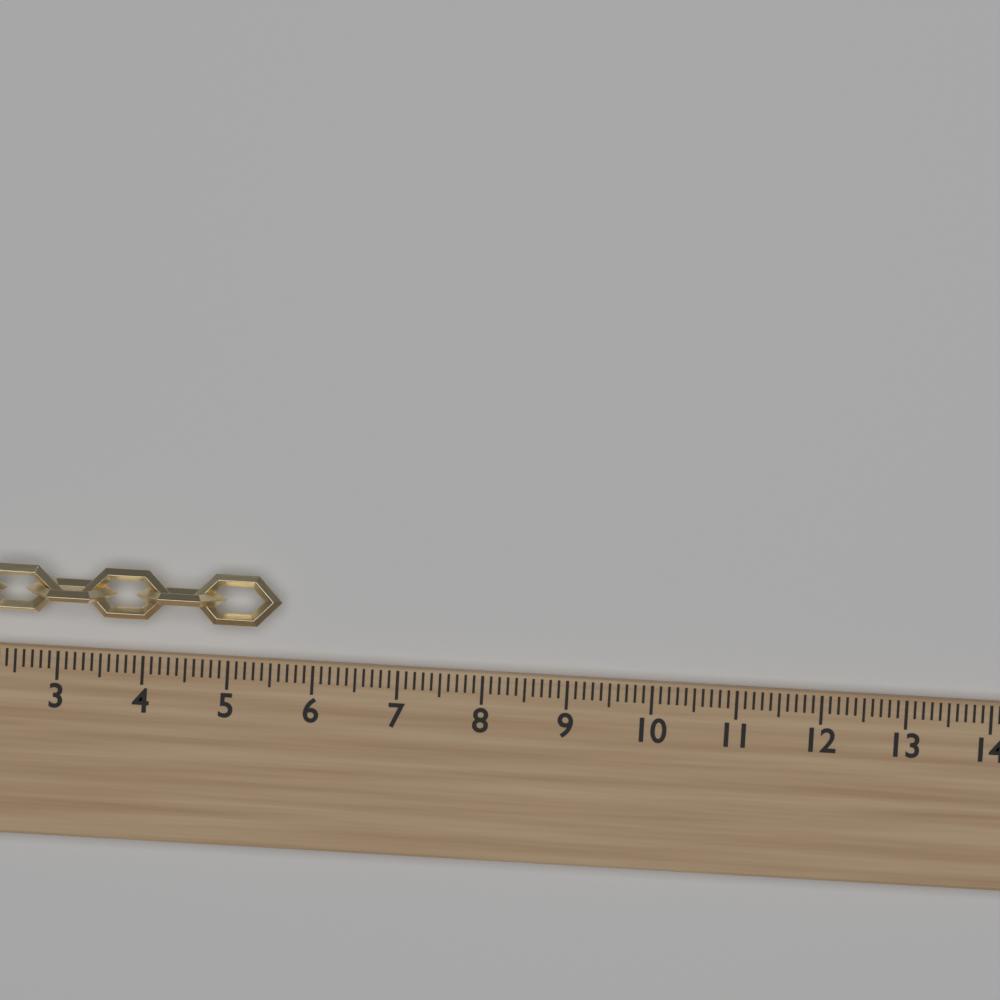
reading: 5.6 (no unit)
